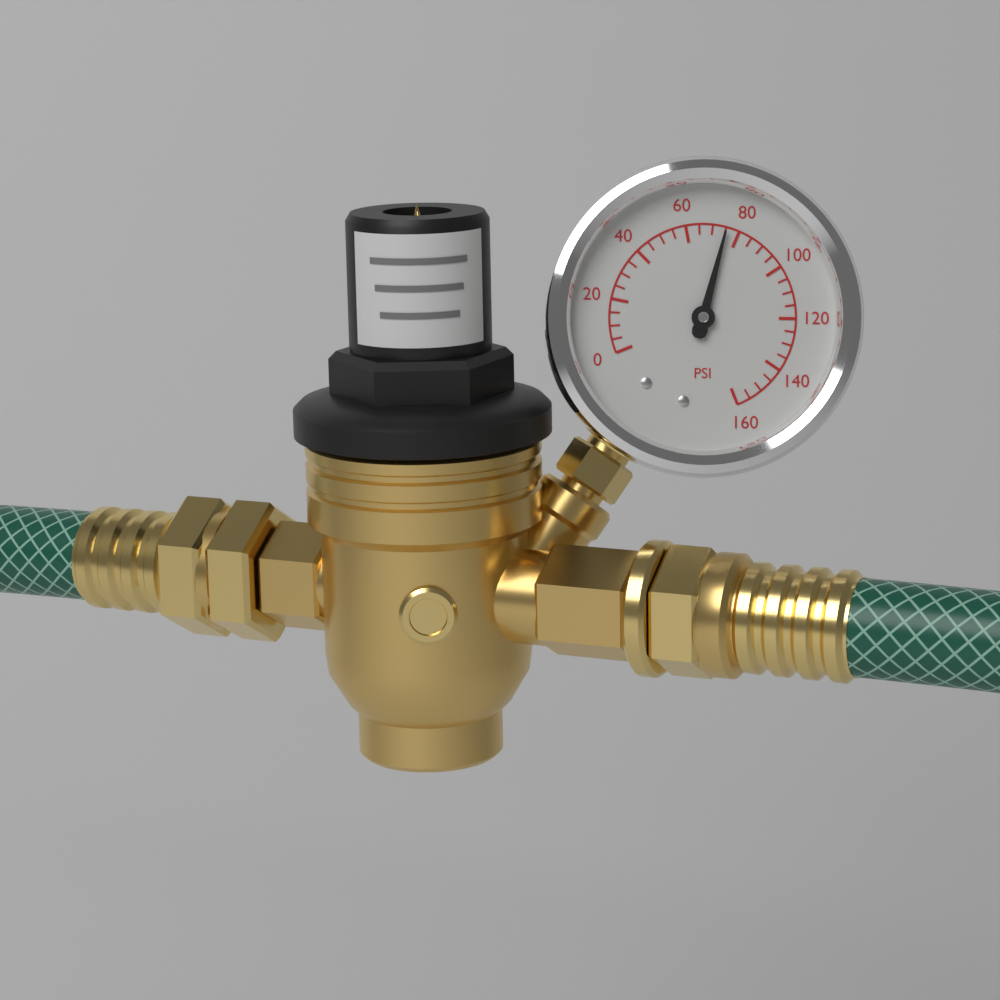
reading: 75 psi
